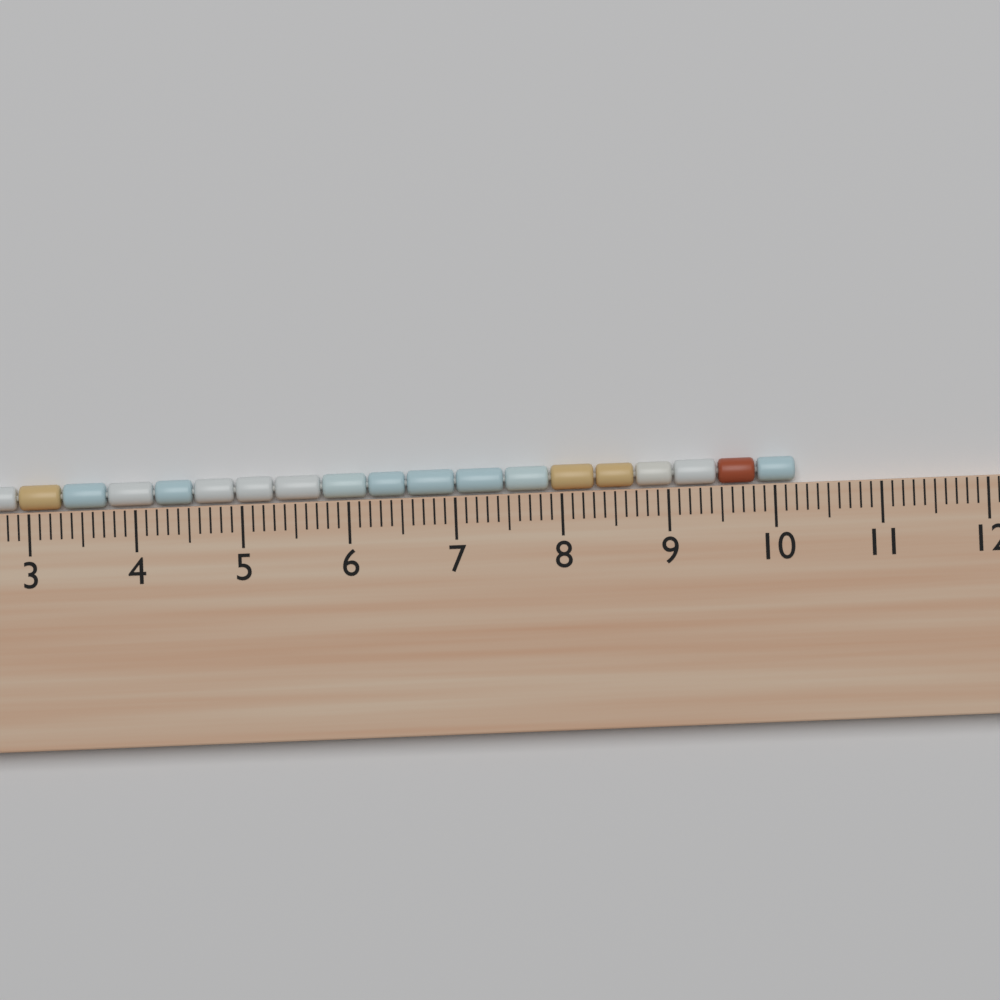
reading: 10.2 cm
